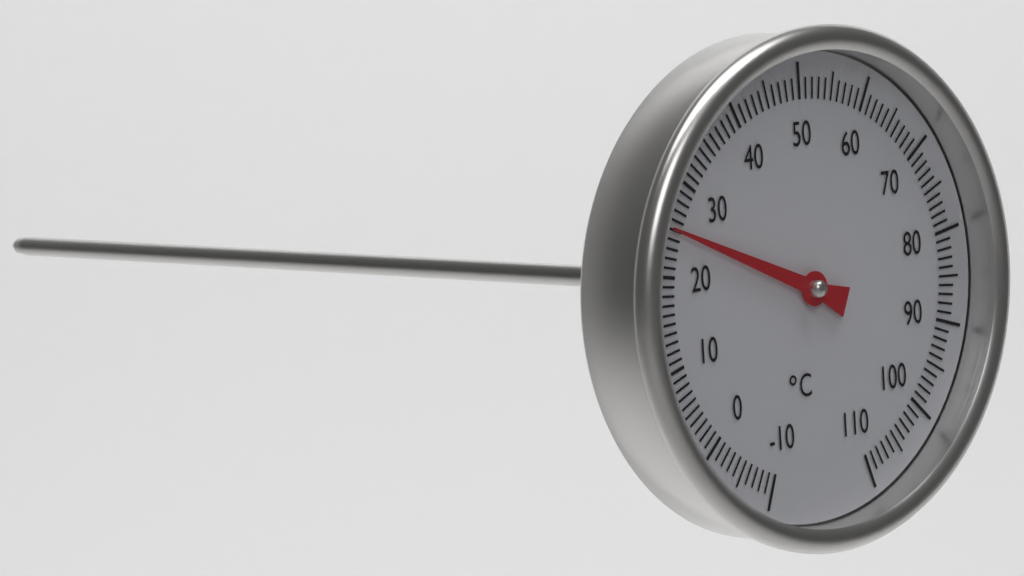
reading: 25 °C
